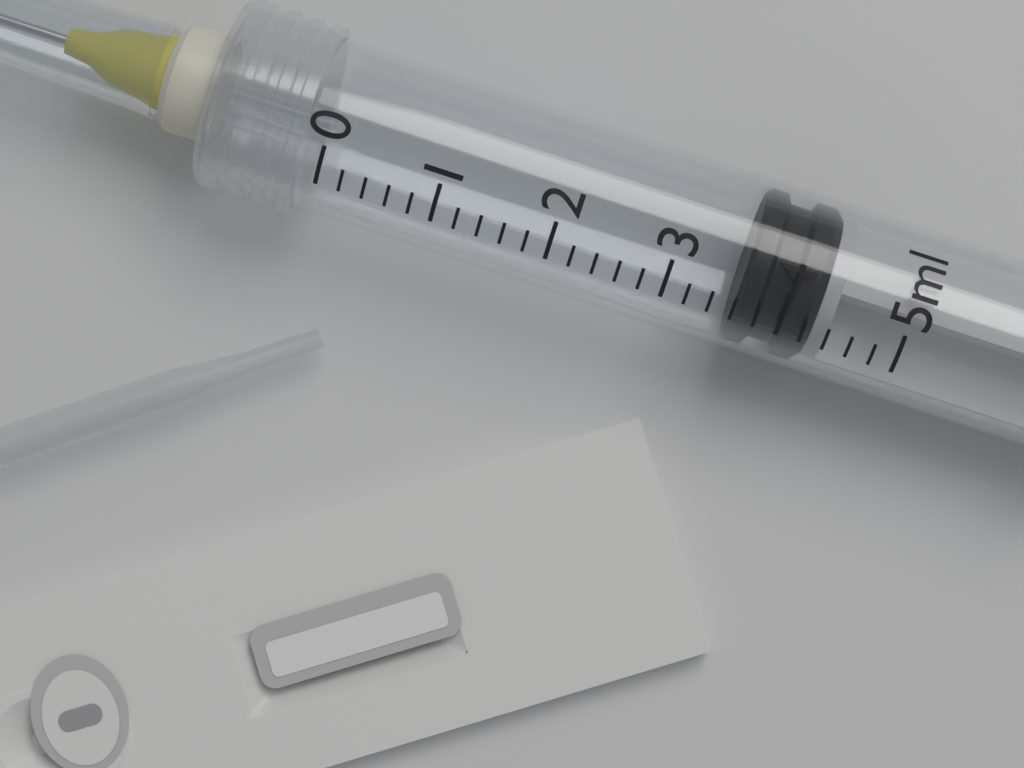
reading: 3.6 ml
